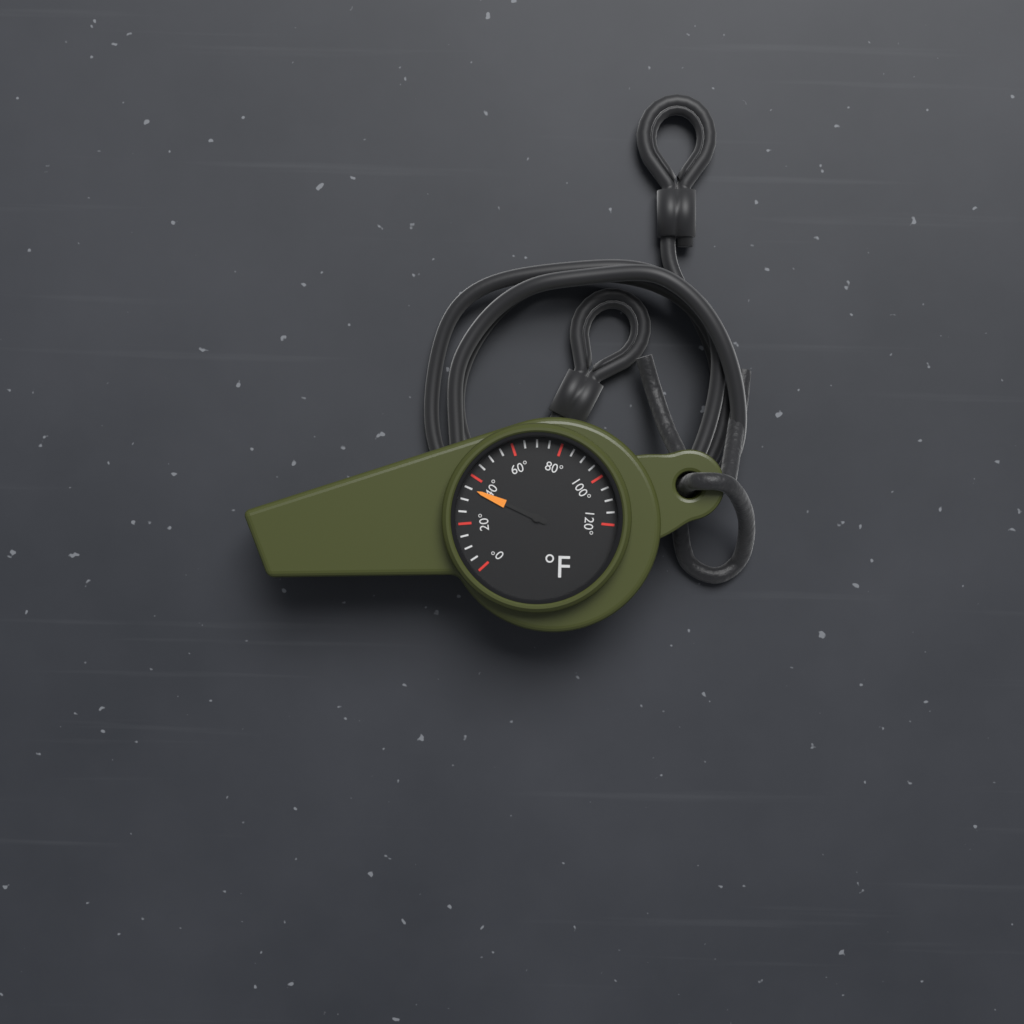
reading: 35 °F
